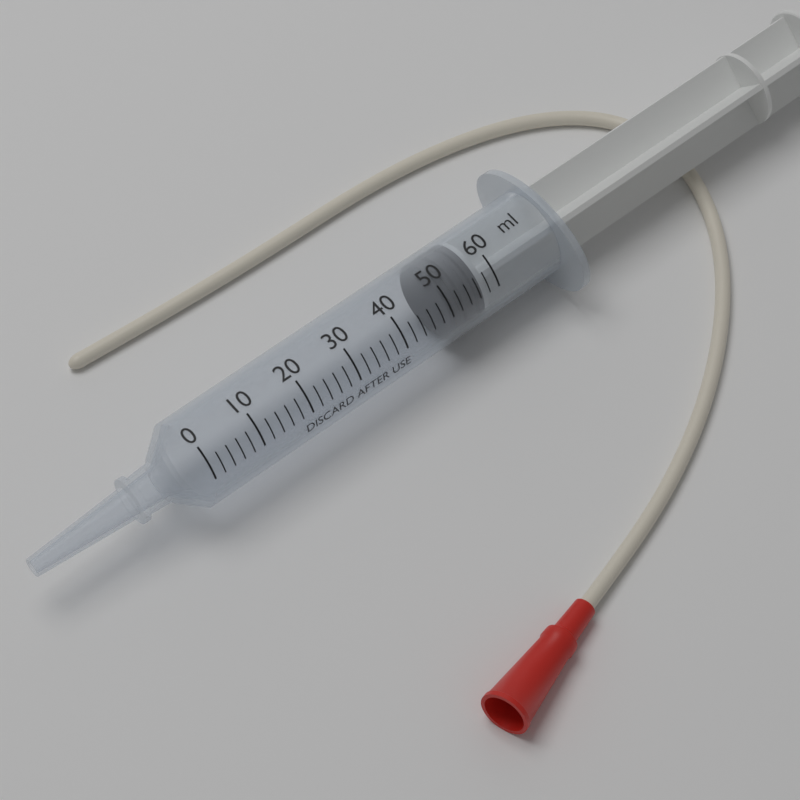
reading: 50 ml
